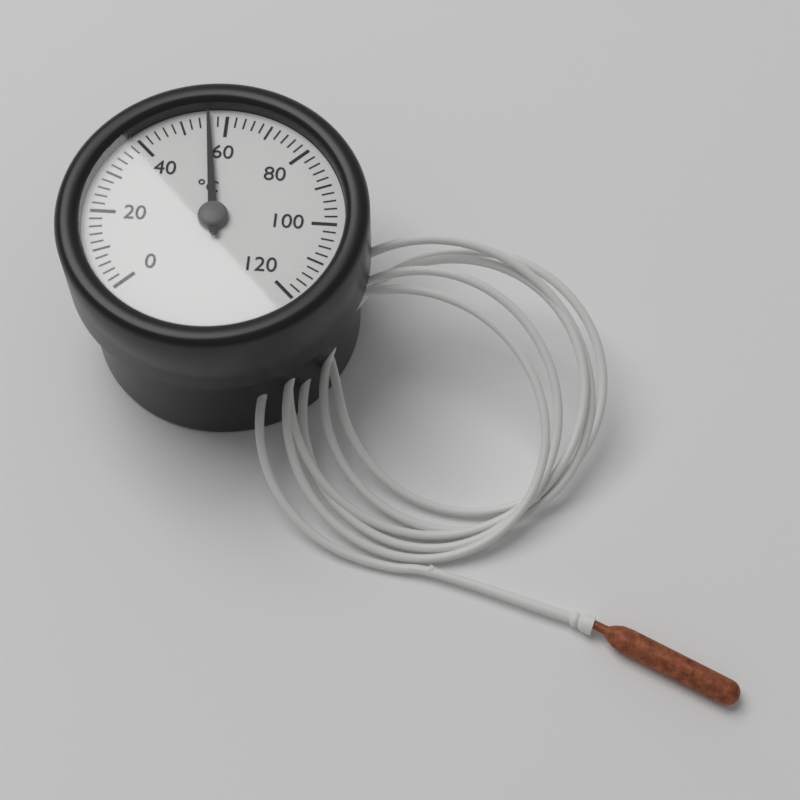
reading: 56 °C
